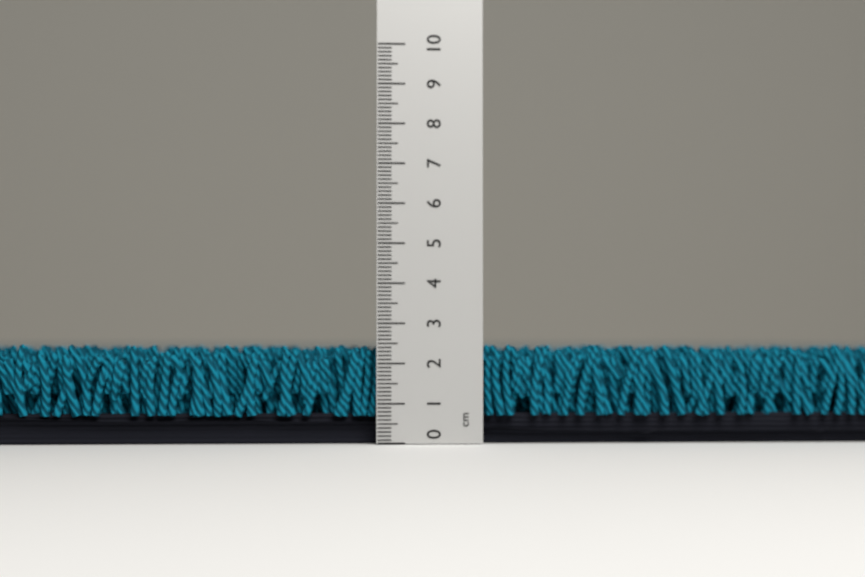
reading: 2.5 cm
